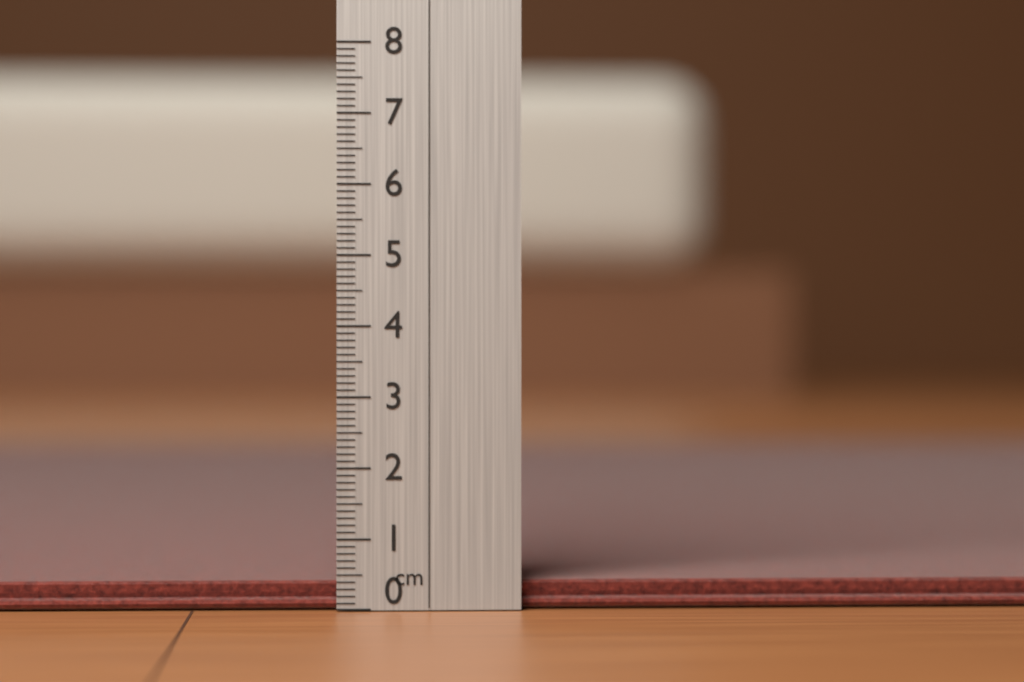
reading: 0.4 cm
